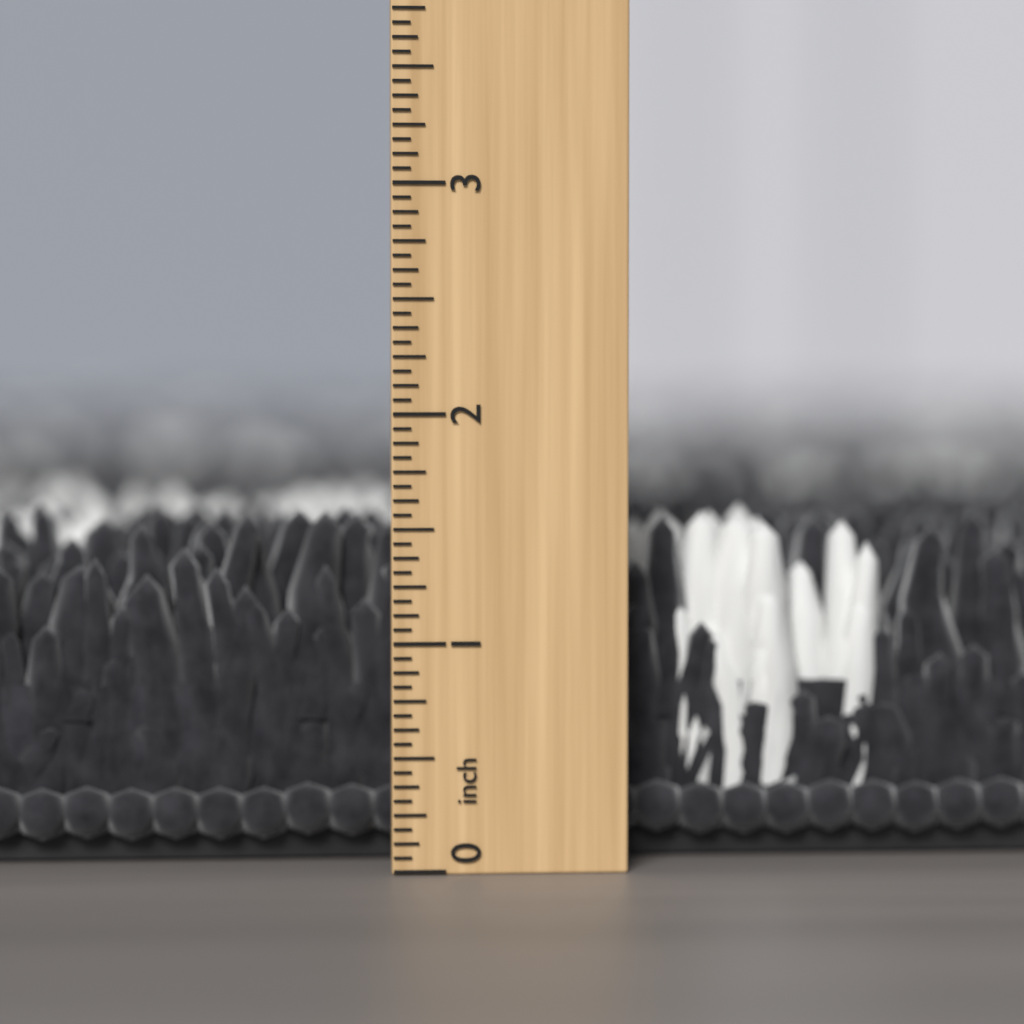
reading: 1.5625 inch
